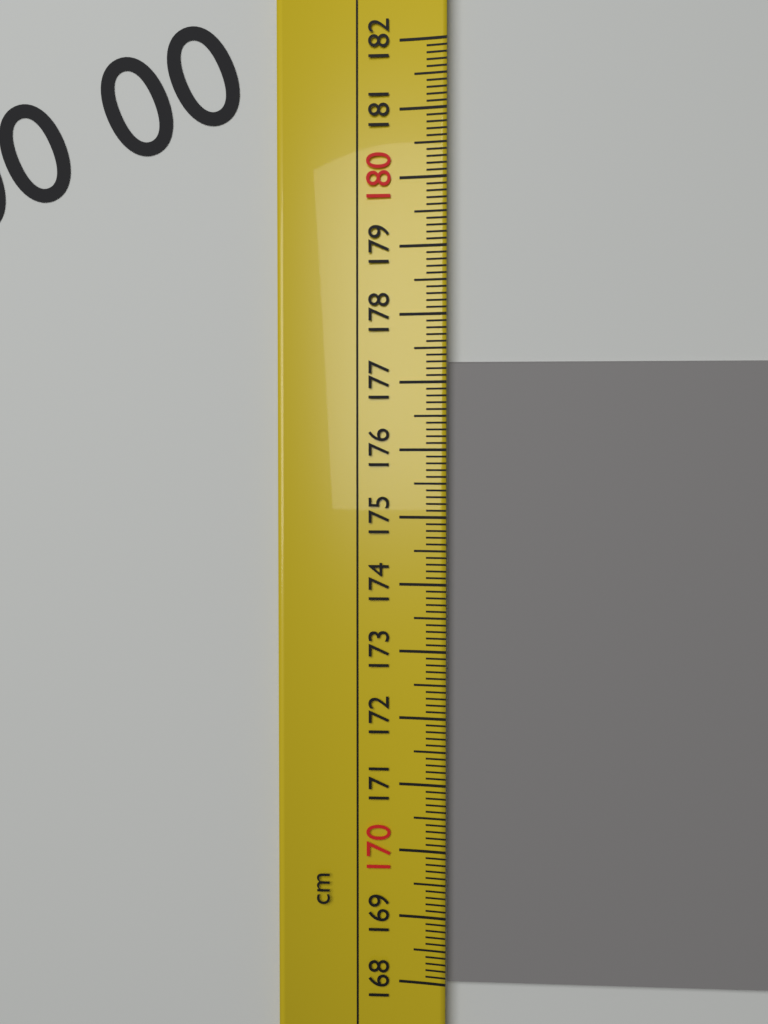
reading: 177.3 cm
